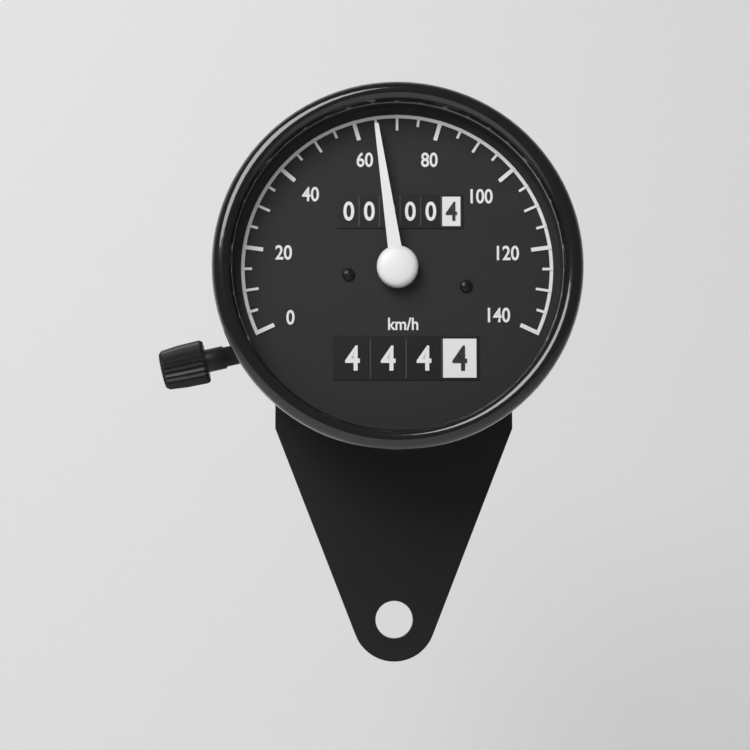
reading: 65 km/h
